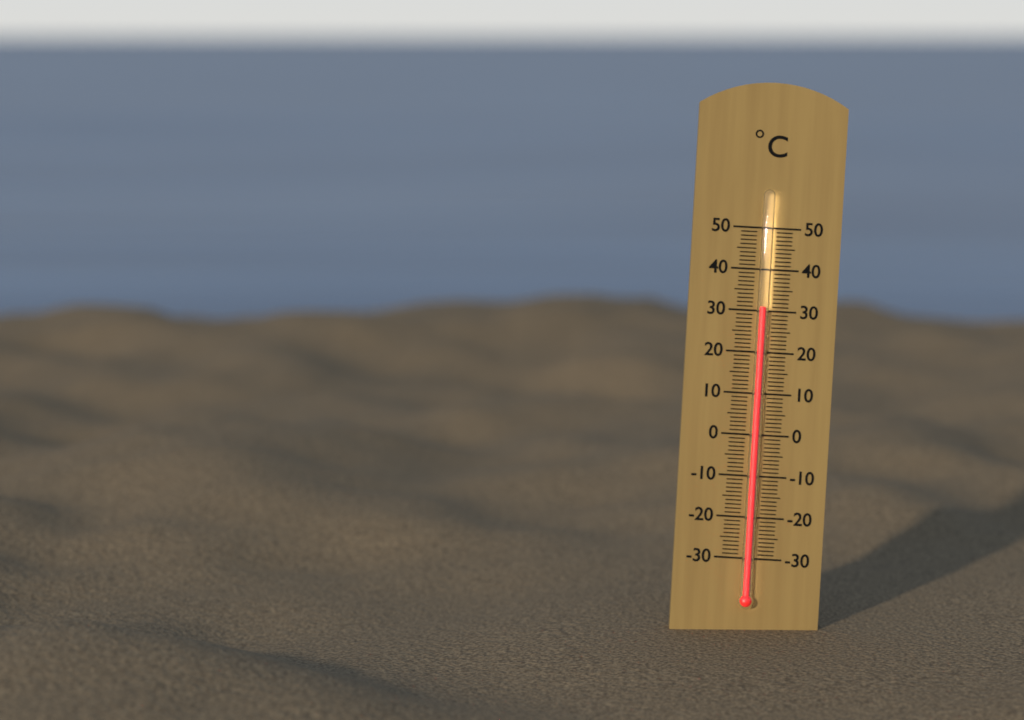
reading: 31 °C
